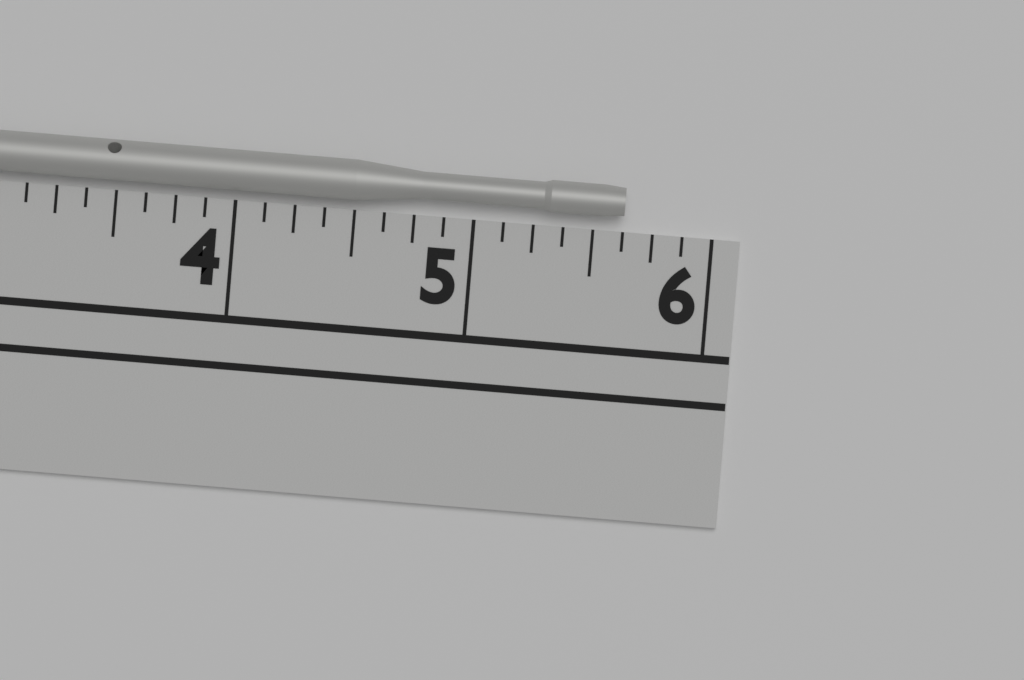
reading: 5.625 in
